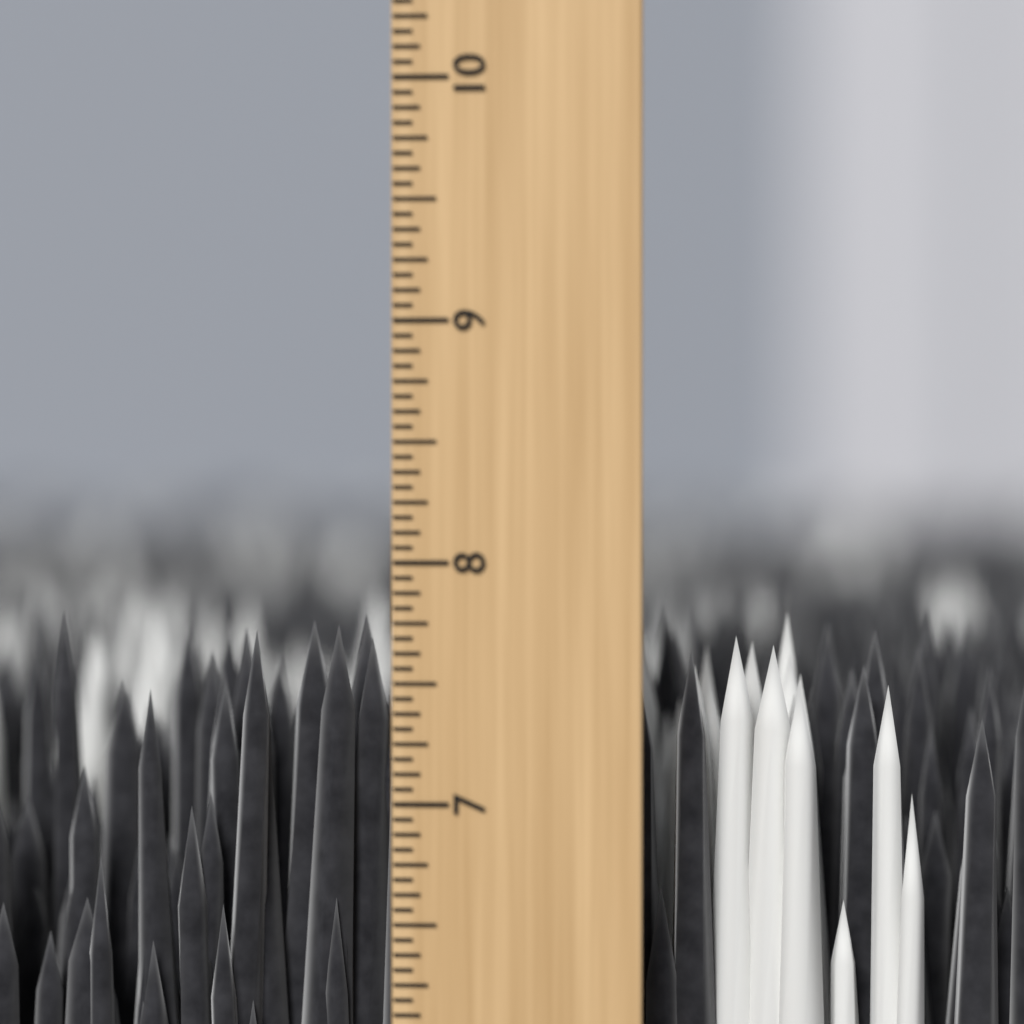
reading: 7.7500 inch
